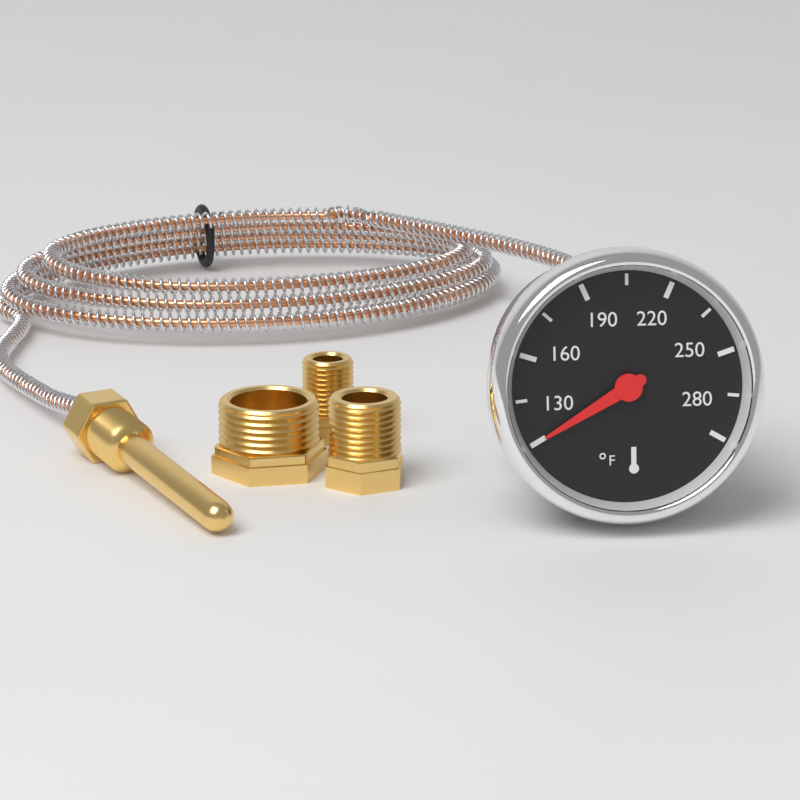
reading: 130 °F
